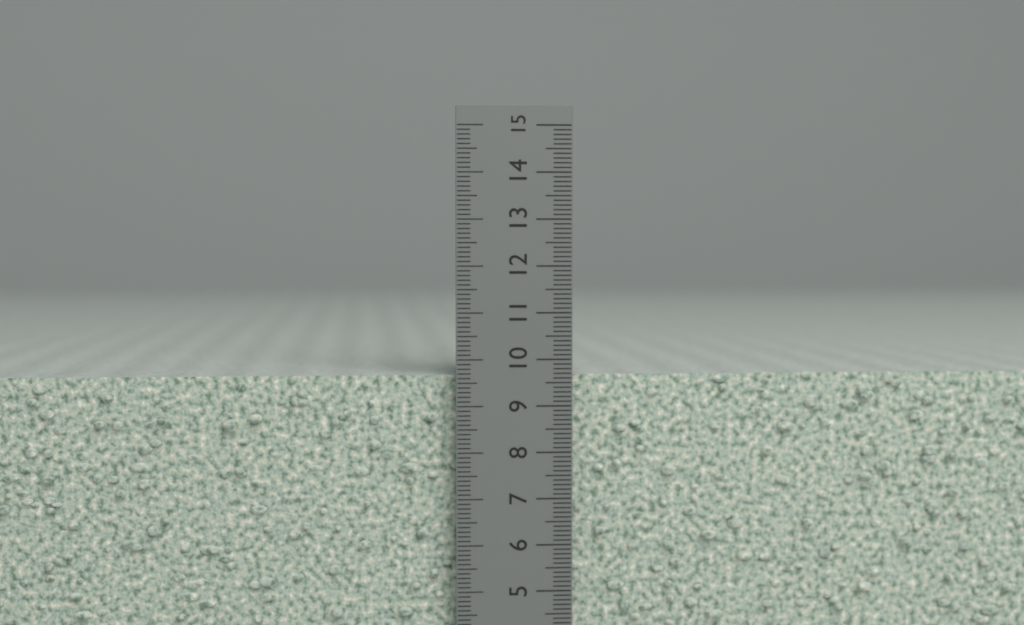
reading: 9.7 cm
